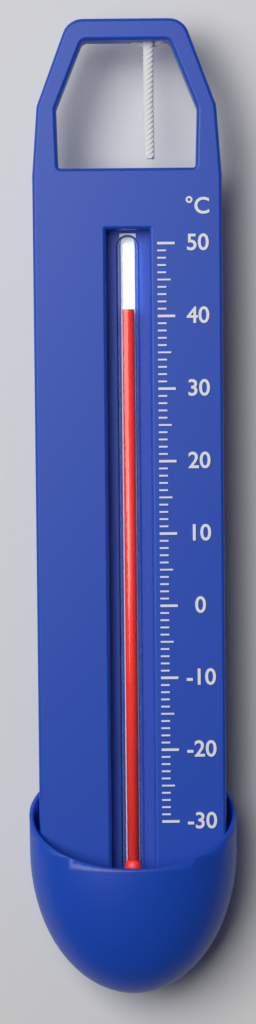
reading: 41 °C
